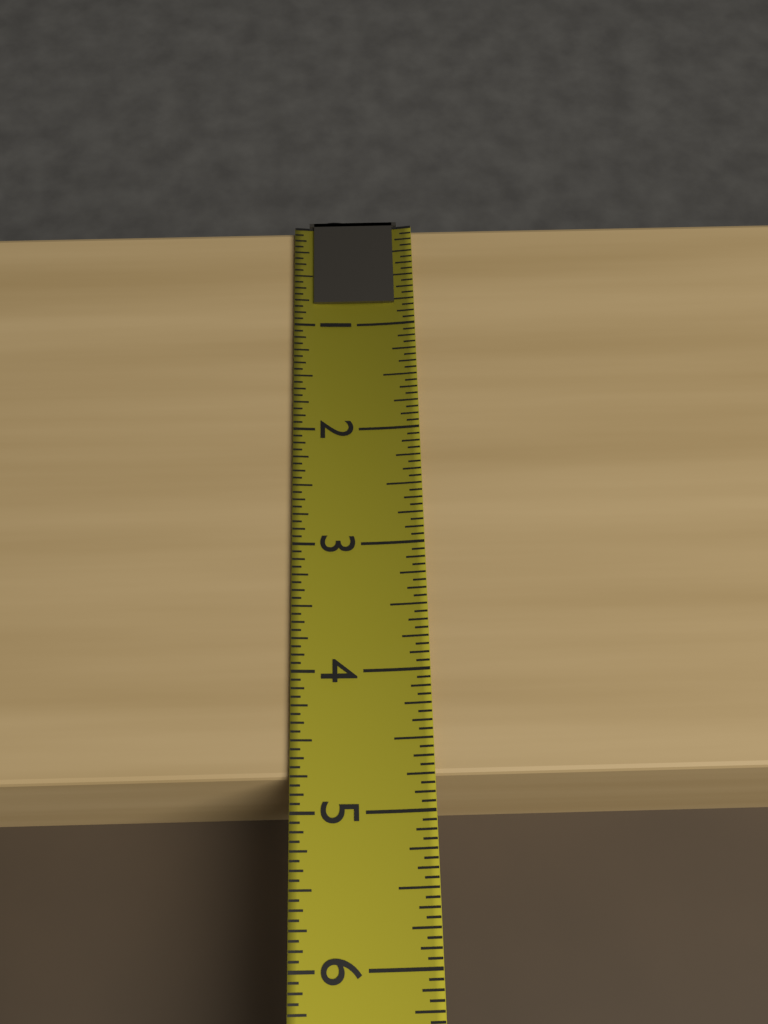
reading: 4.7500 (no unit)
